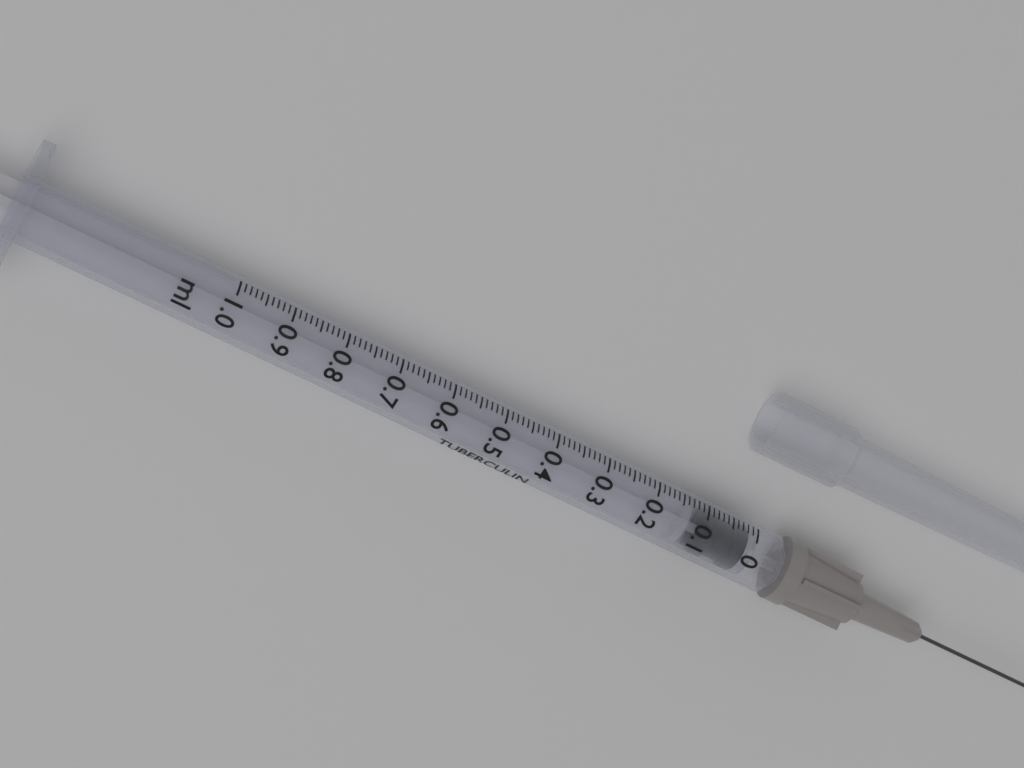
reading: 0.01 ml
